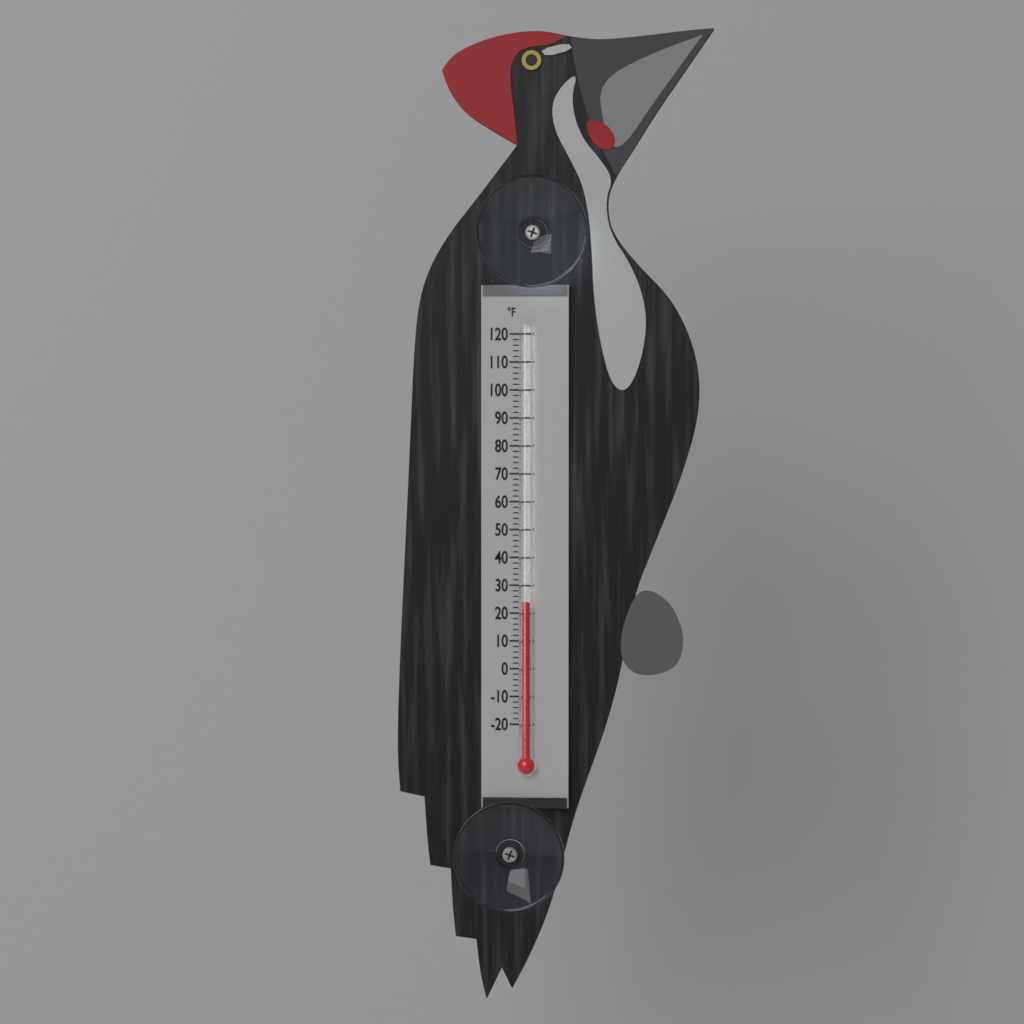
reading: 24 °F
